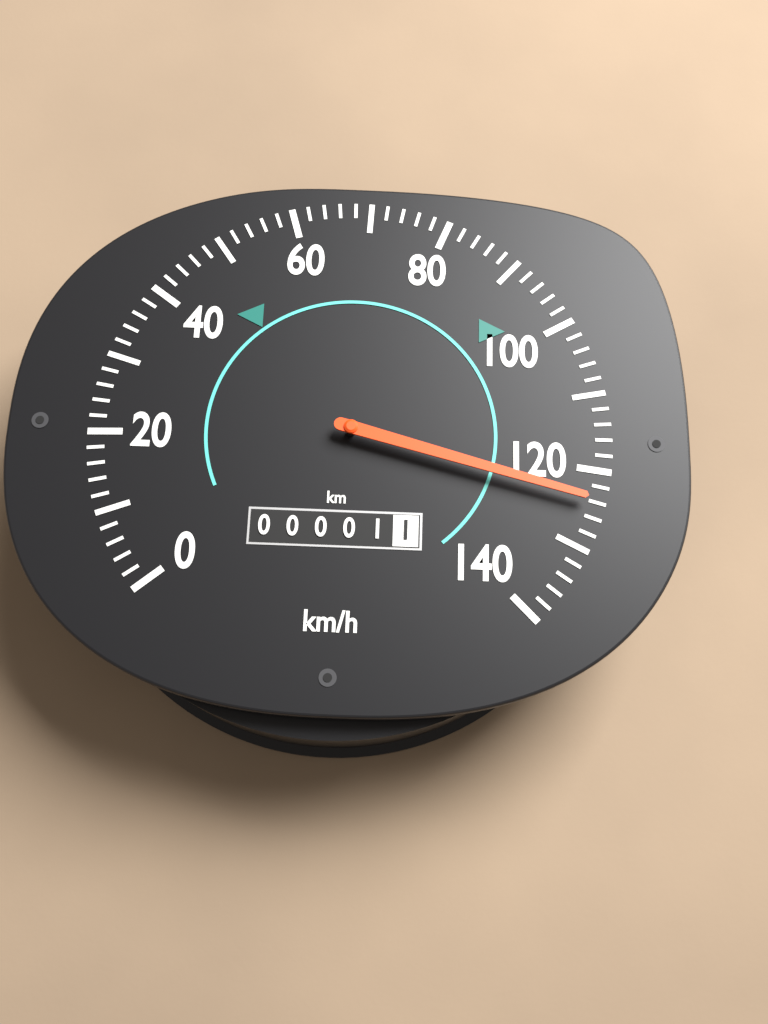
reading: 124 km/h
